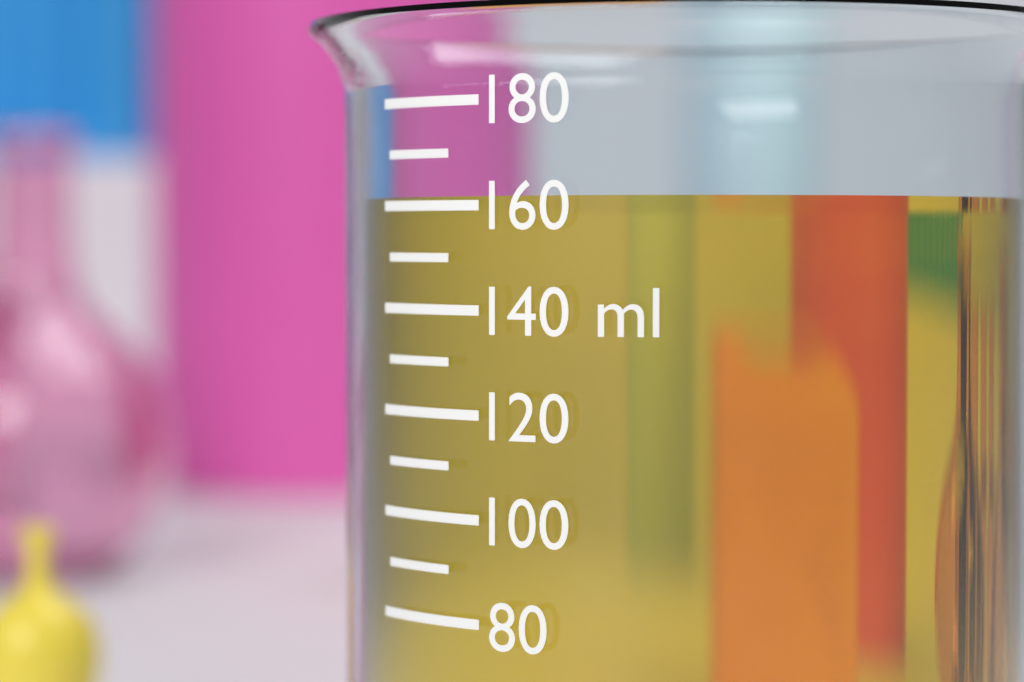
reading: 162 ml
